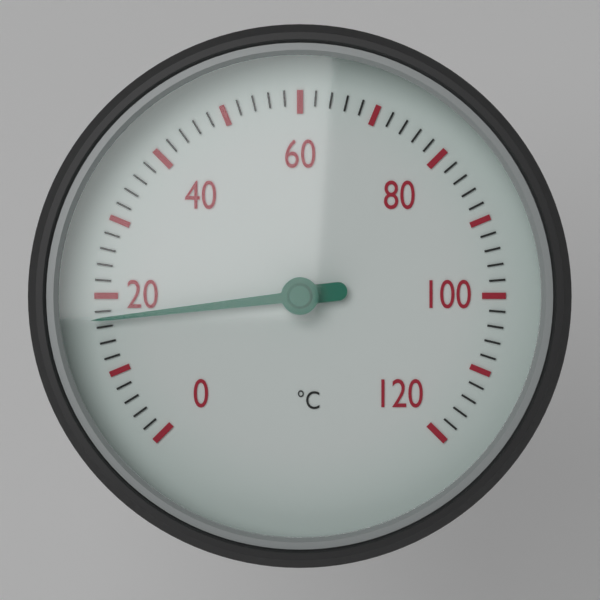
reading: 17 °C
